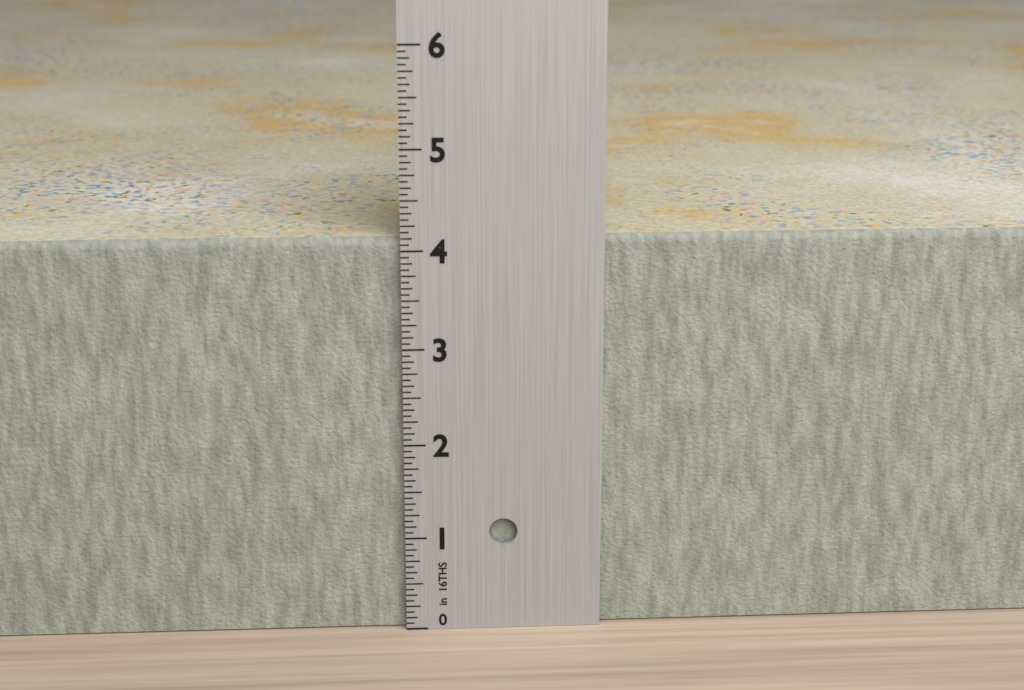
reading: 4.1250 in
